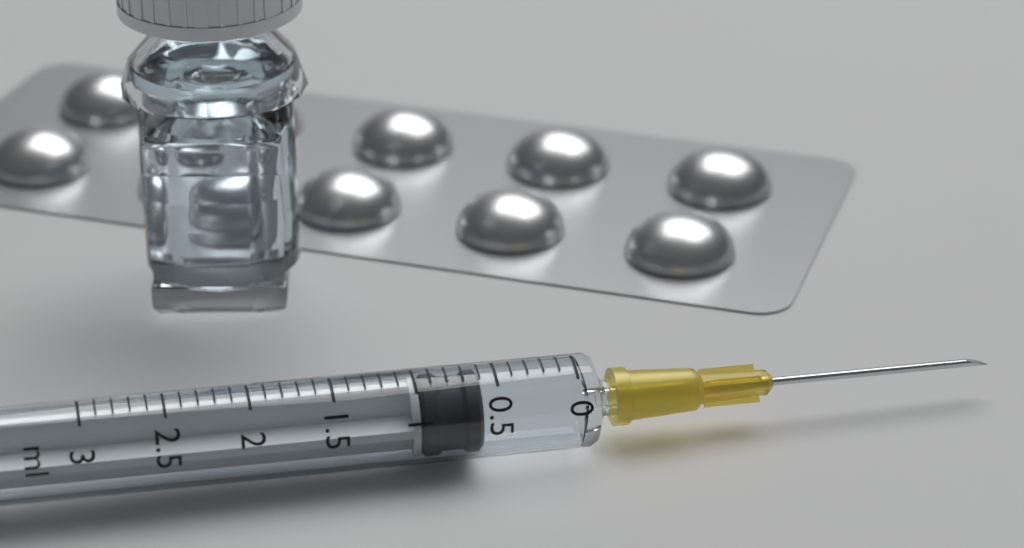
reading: 0.6 ml
